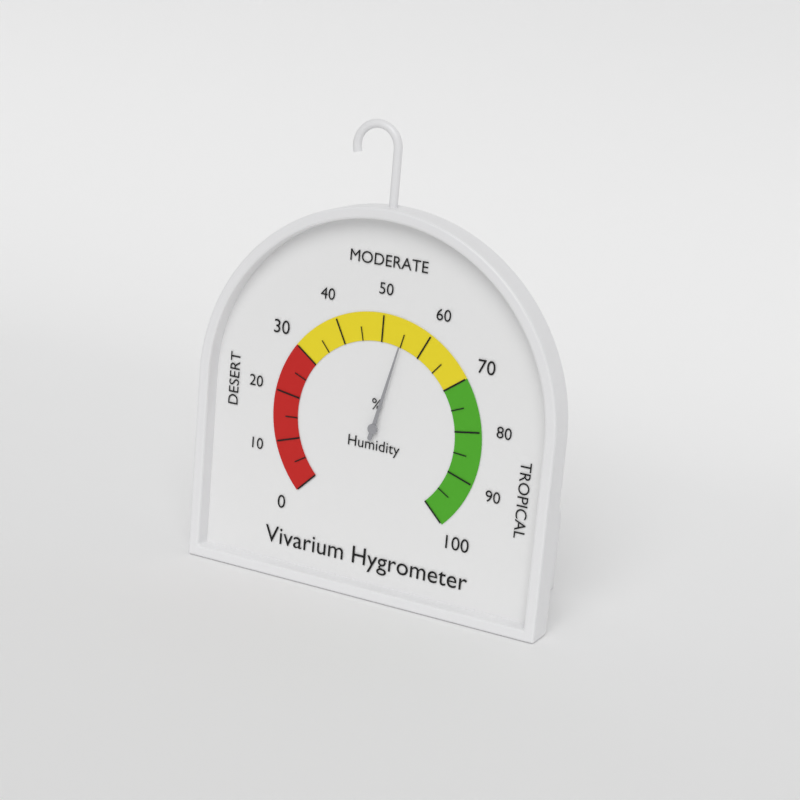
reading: 55 %
